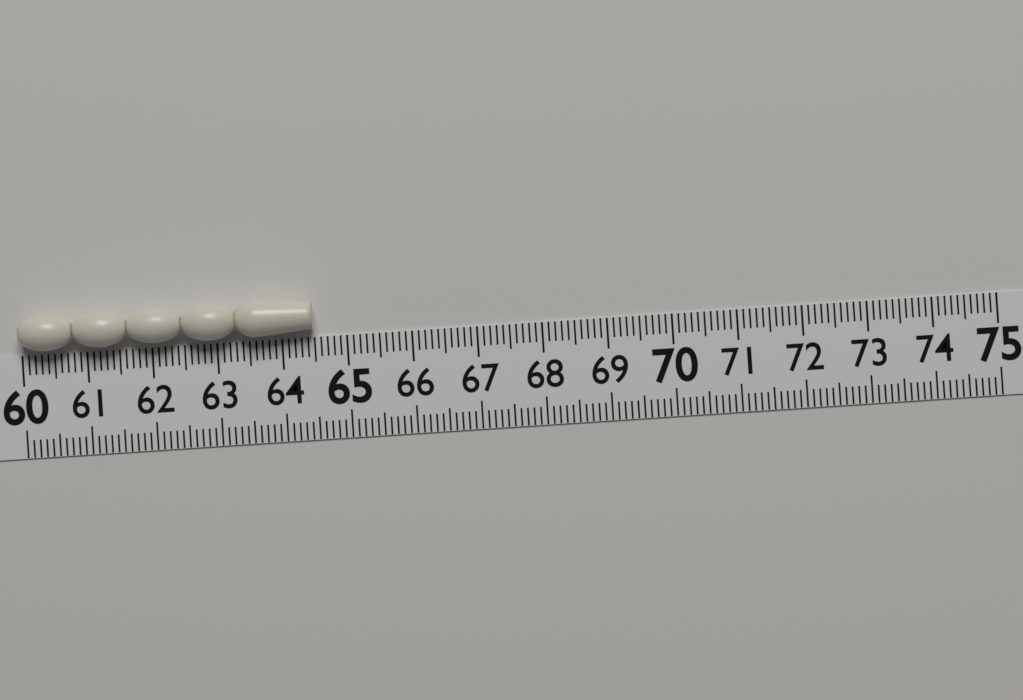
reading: 64.5 (no unit)
